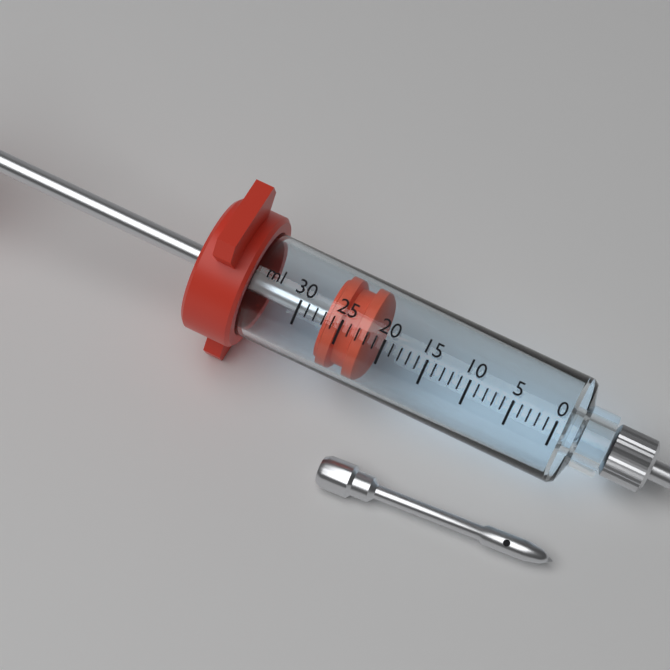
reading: 22 ml
